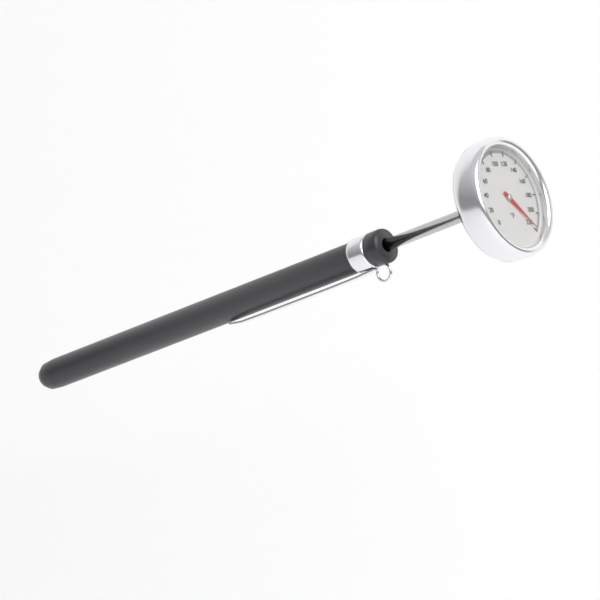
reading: 218 °F
